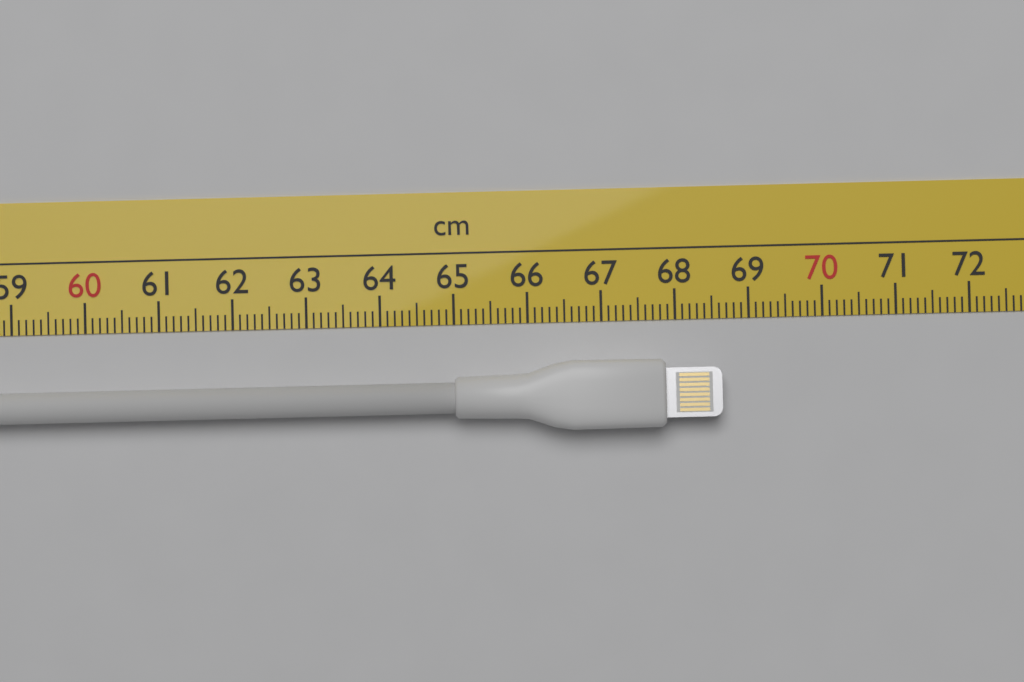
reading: 68.6 cm
